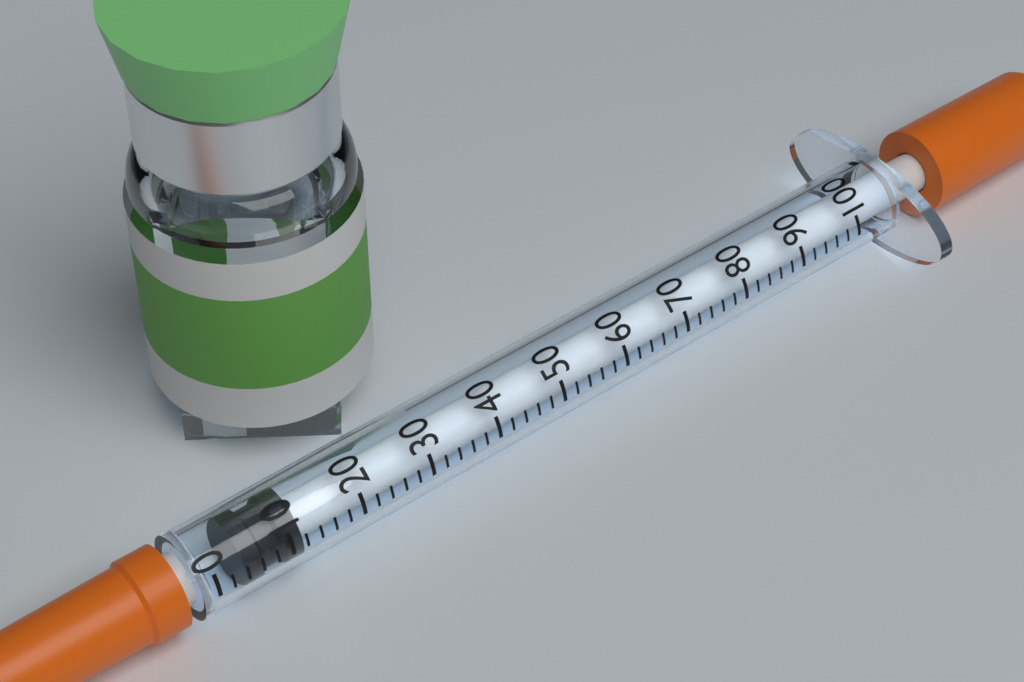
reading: 4 (no unit)
